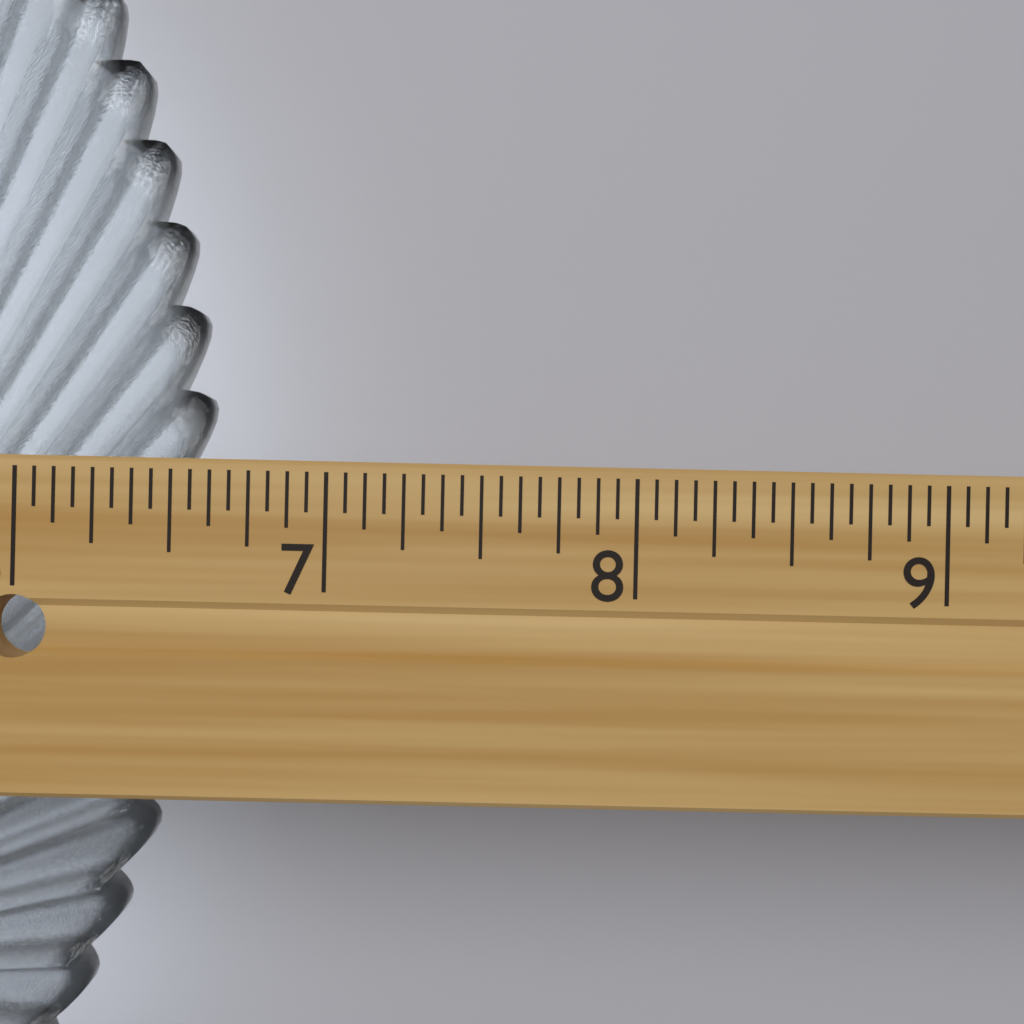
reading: 6.5625 in
